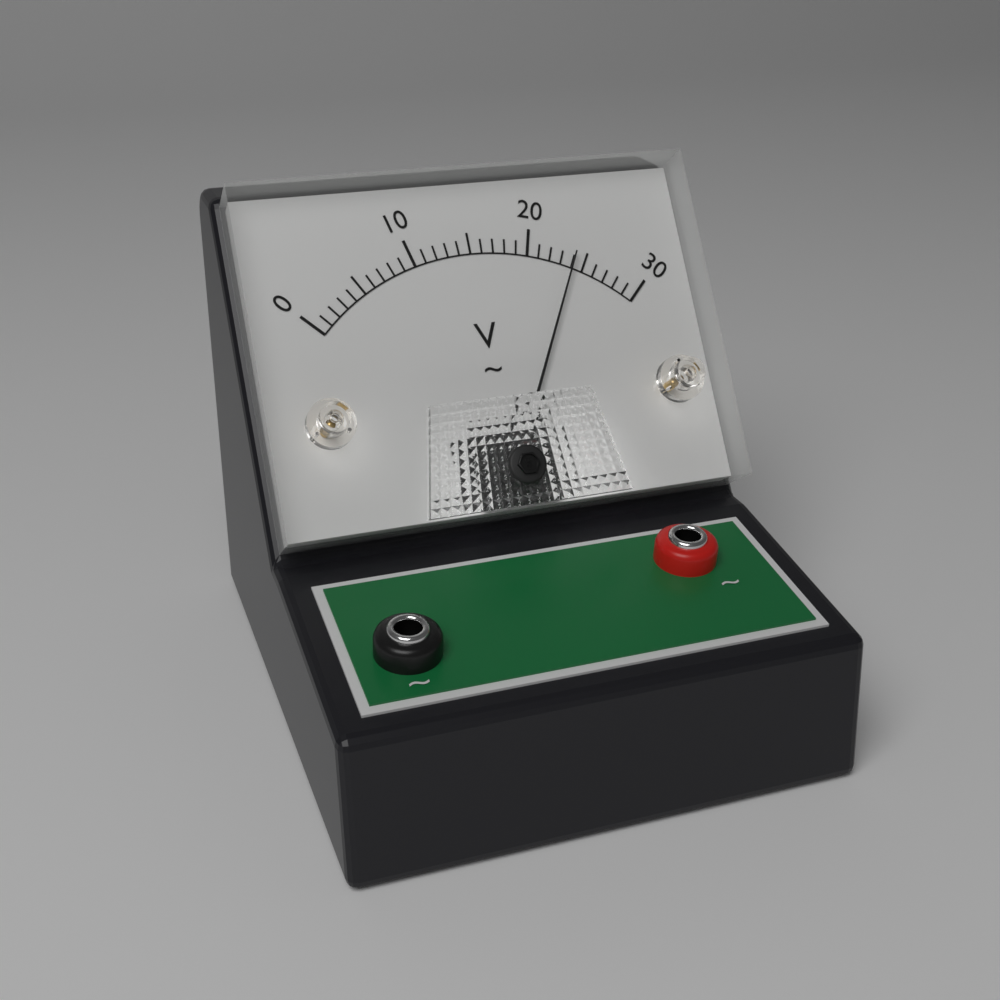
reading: 24 V
